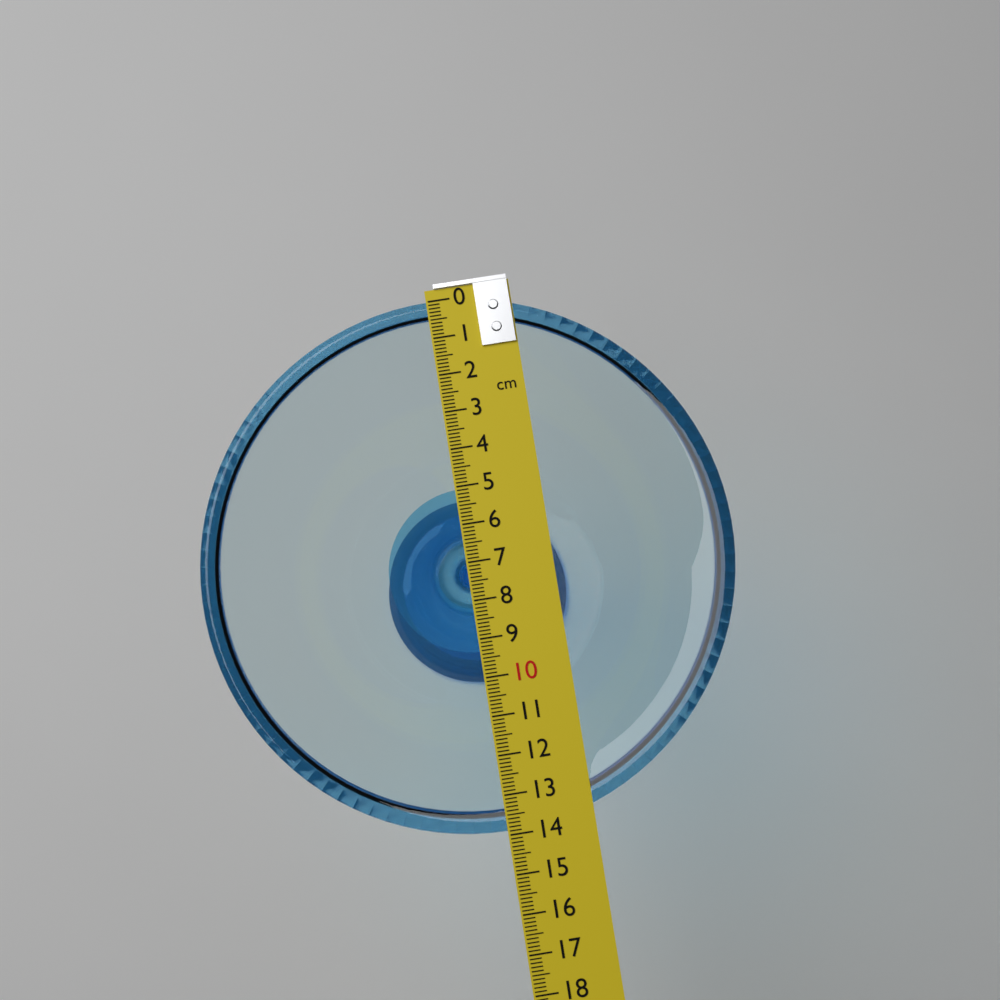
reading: 13.9 cm
